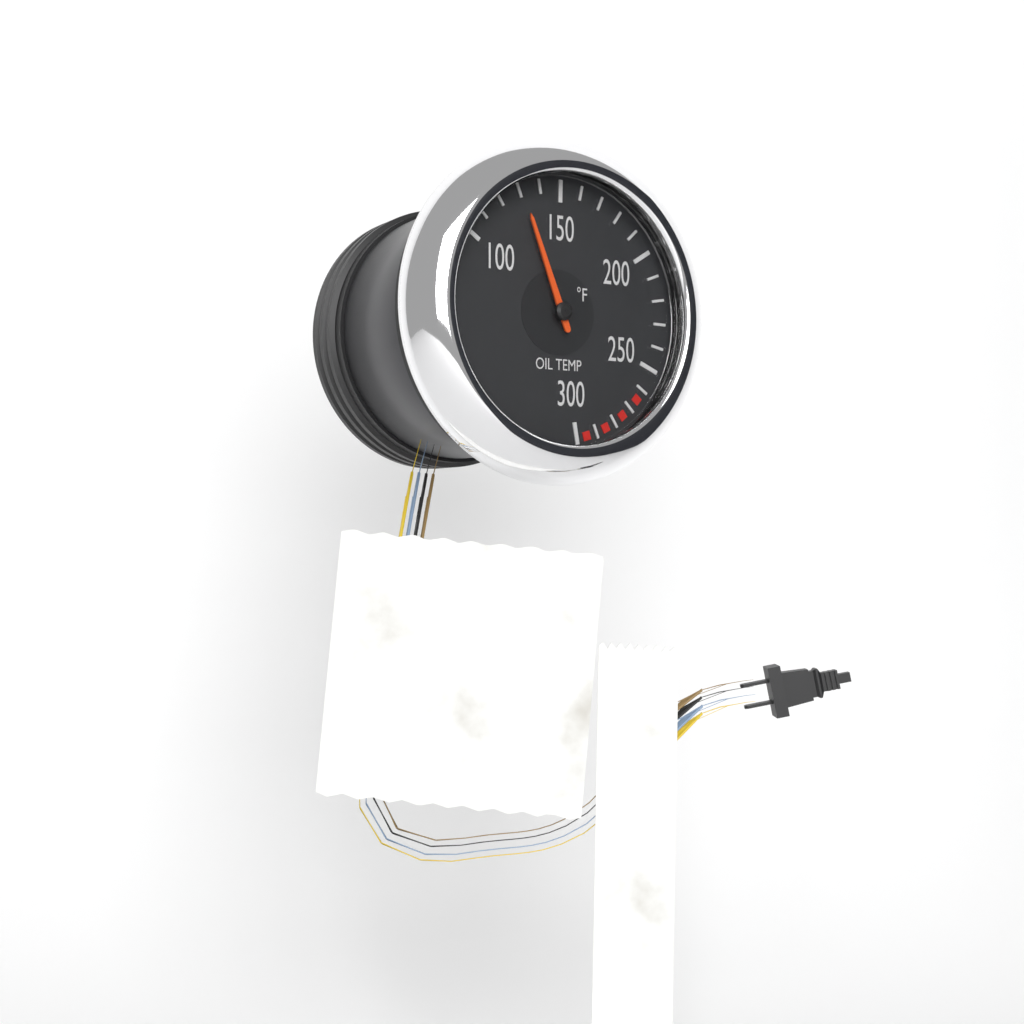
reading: 130 °F
